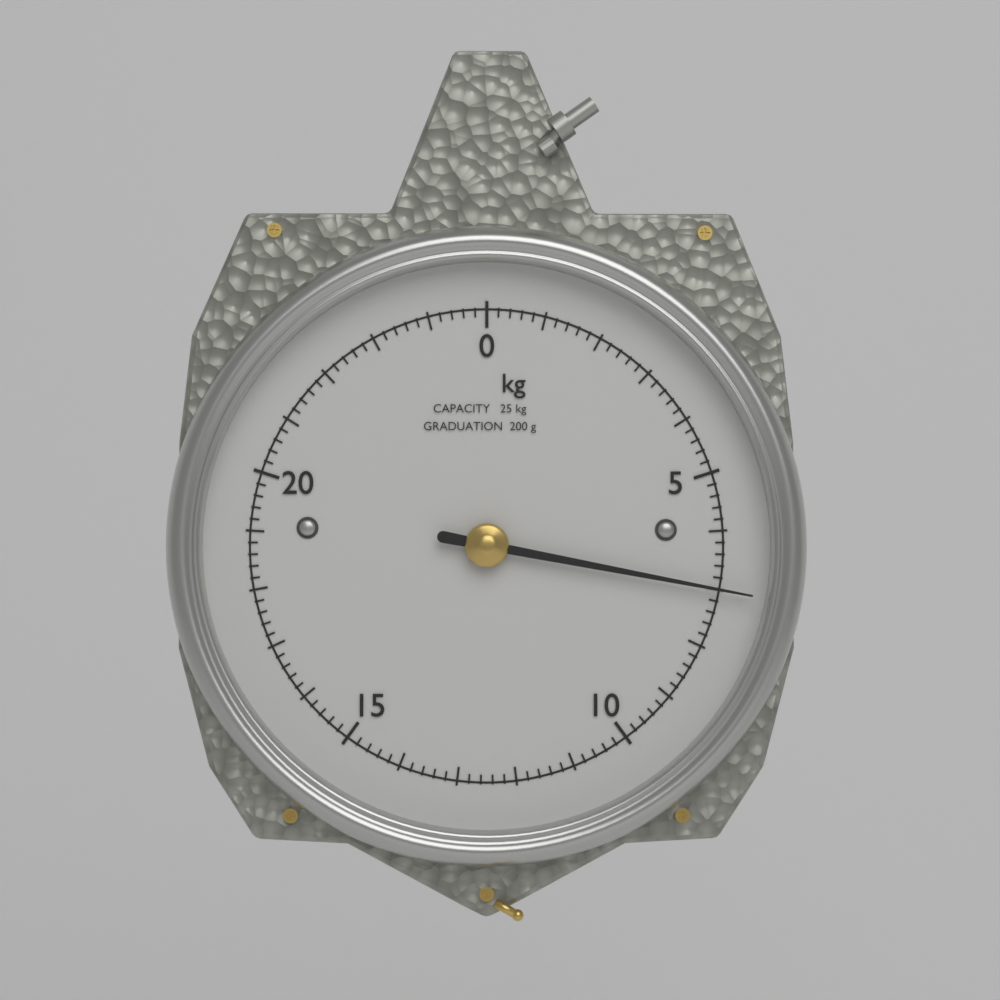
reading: 7.0 kg
